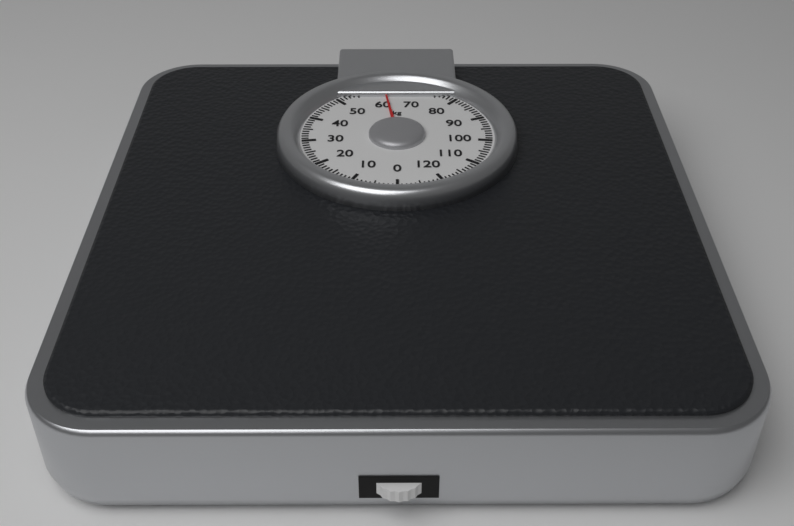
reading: 62 kg
